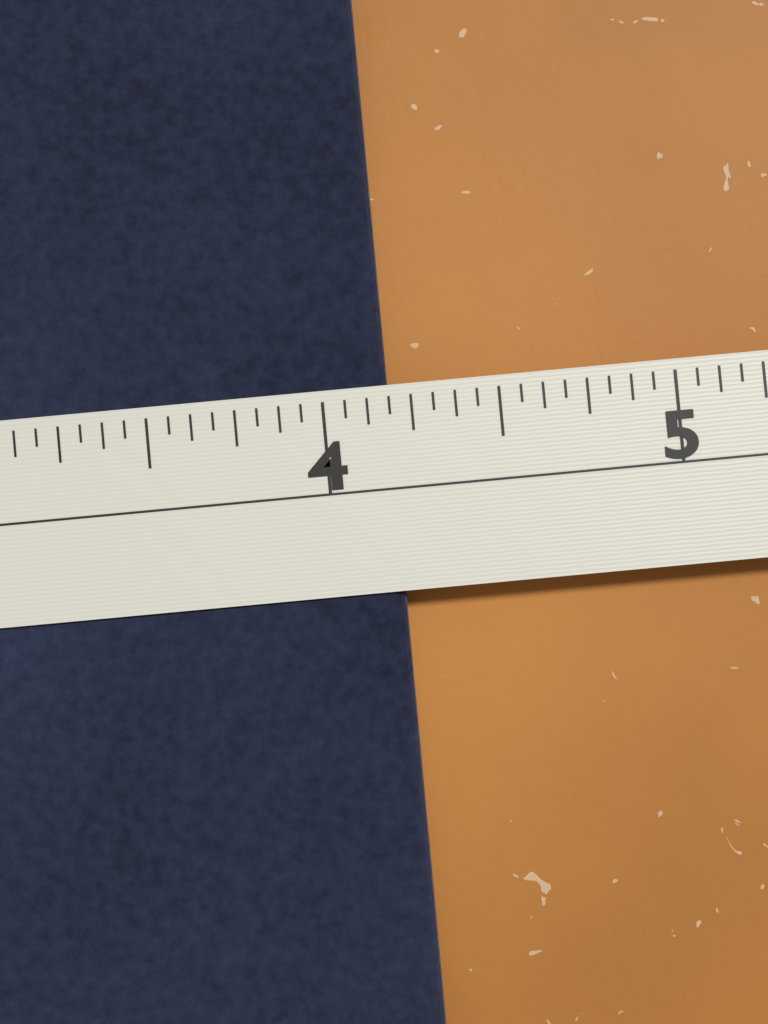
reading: 4.1875 in
